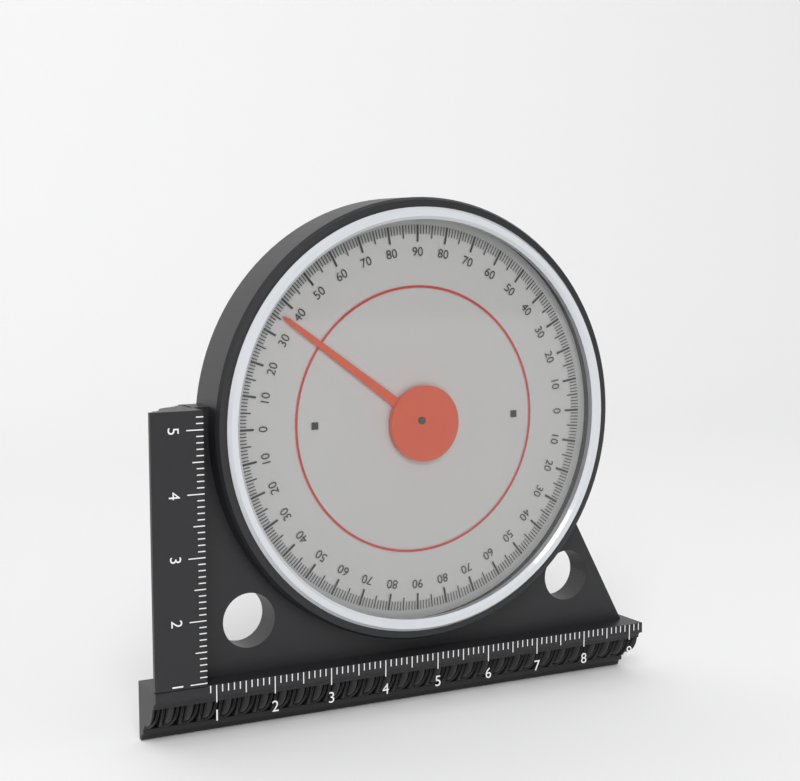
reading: 36 (no unit)
